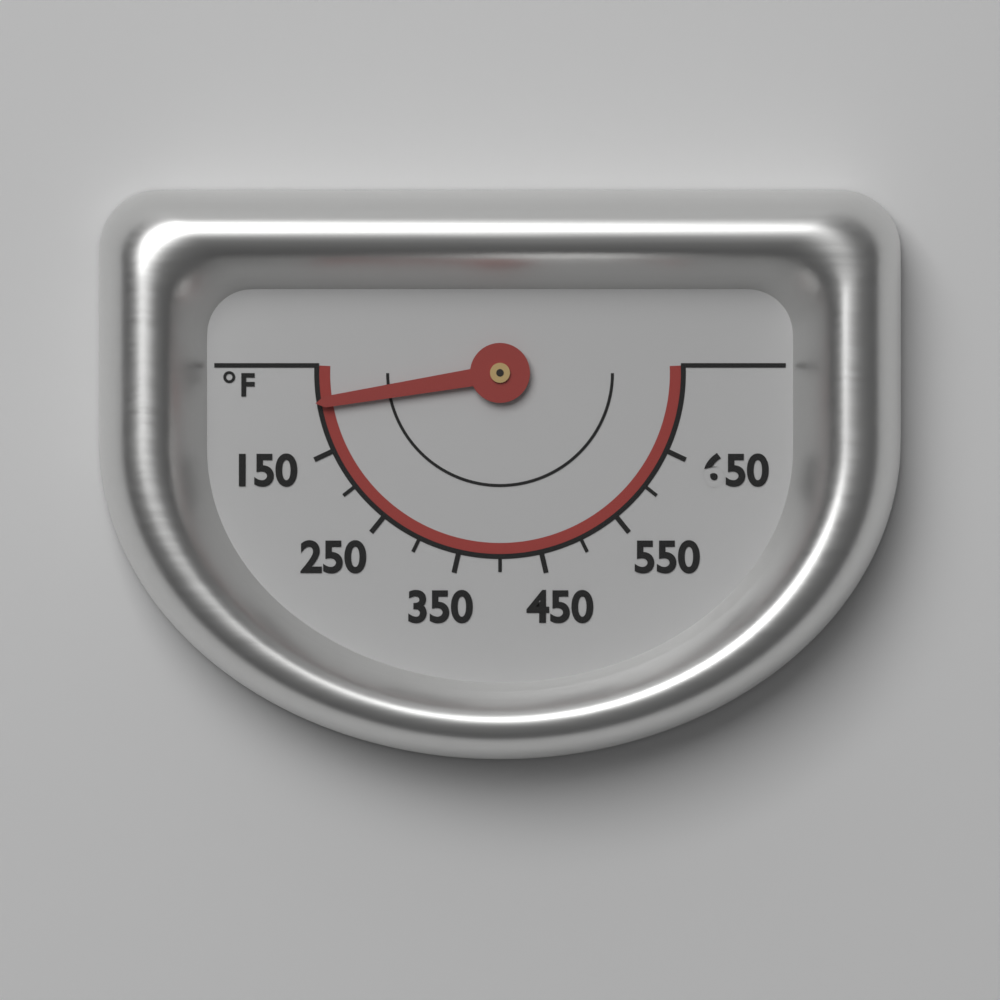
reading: 90 °F
